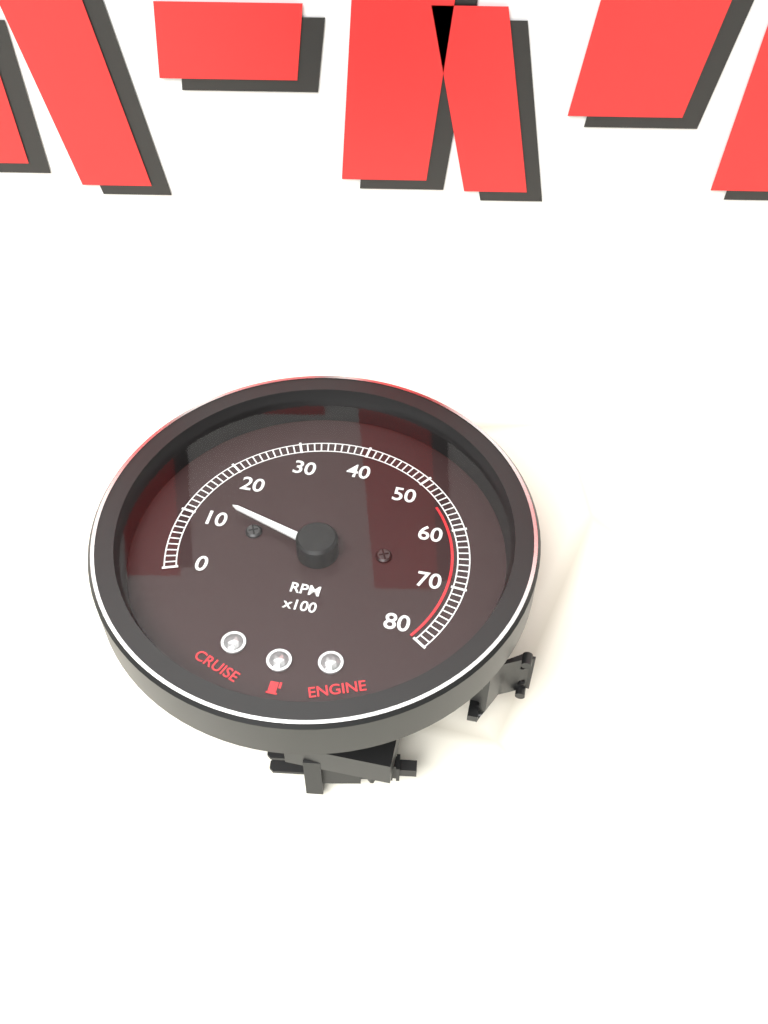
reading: 1300 RPM
